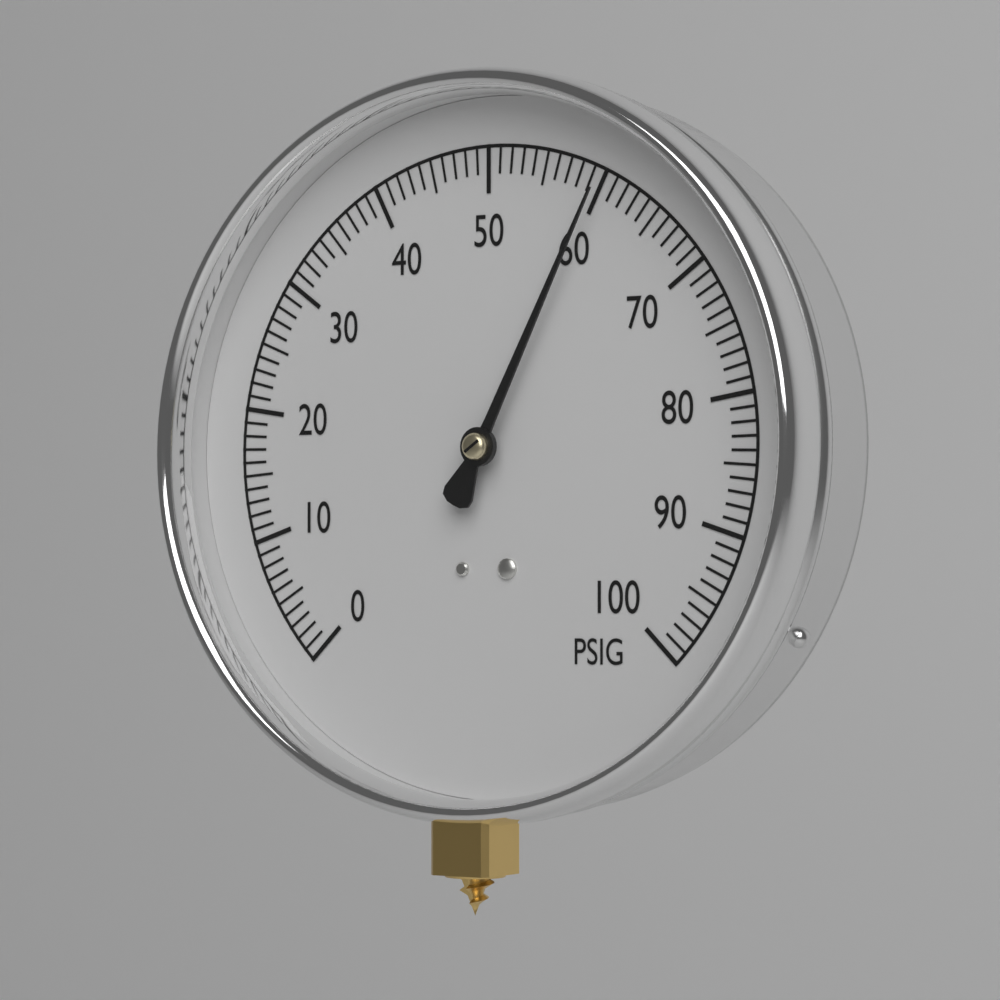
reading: 60 PSIG
